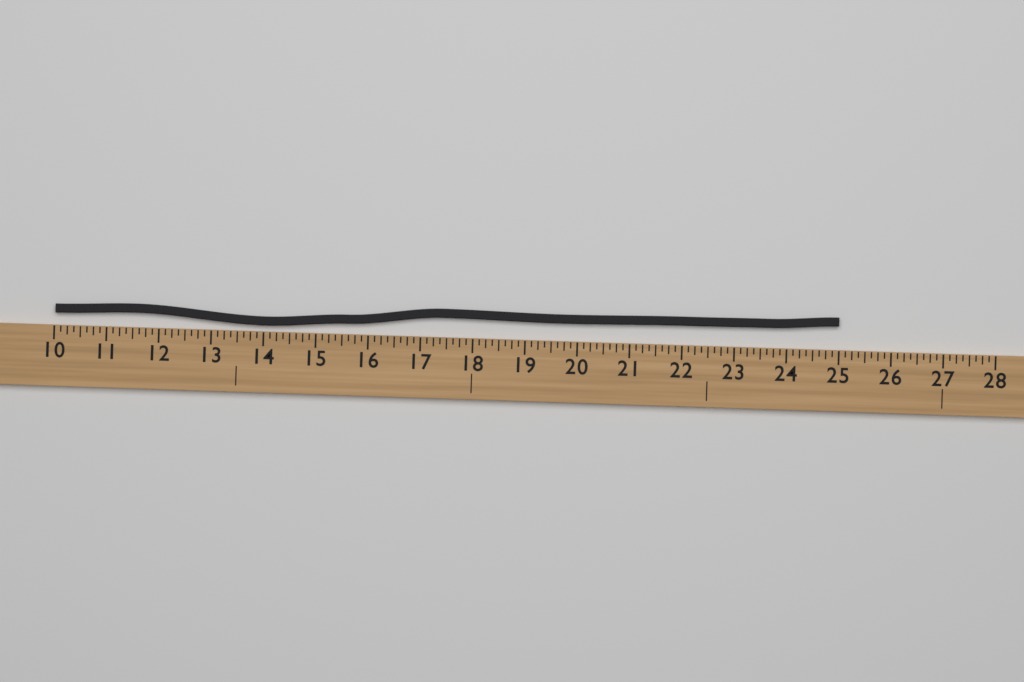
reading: 25.000 (no unit)
